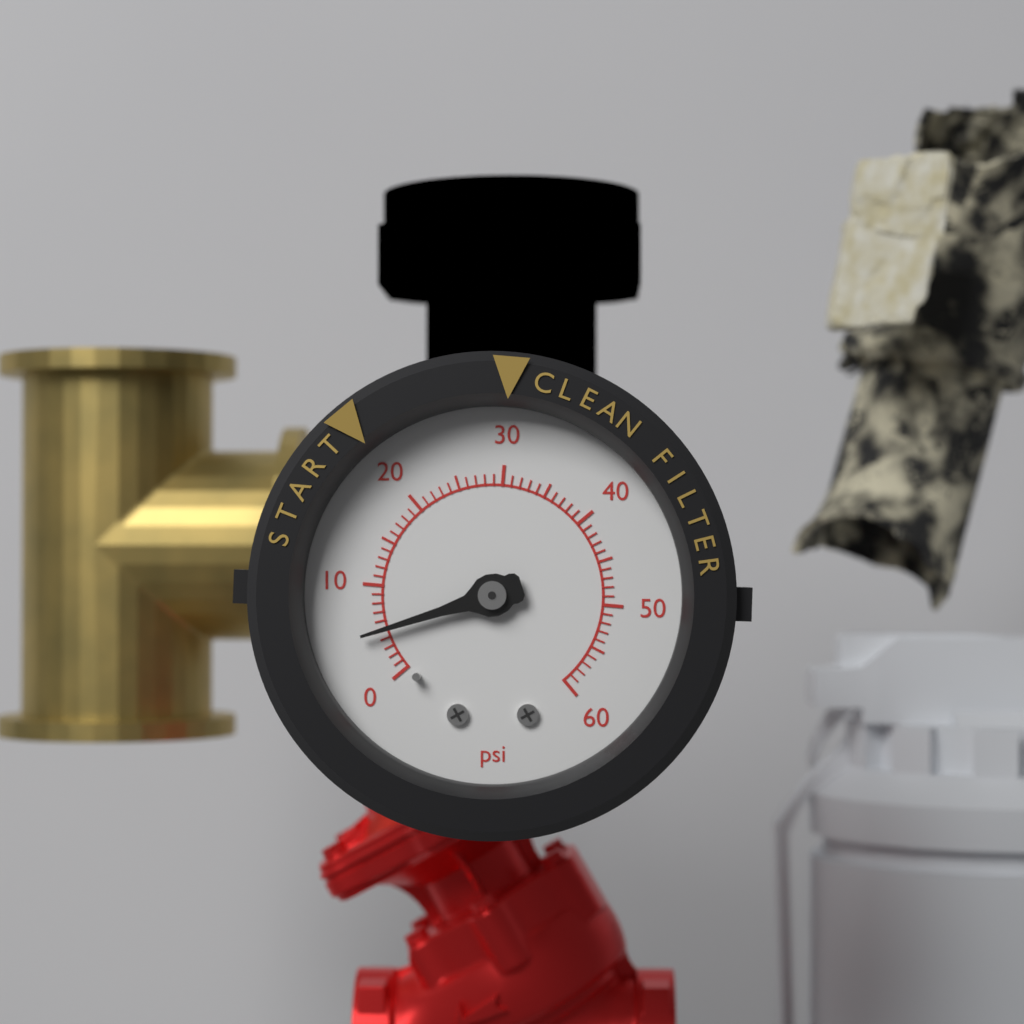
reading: 5 psi
